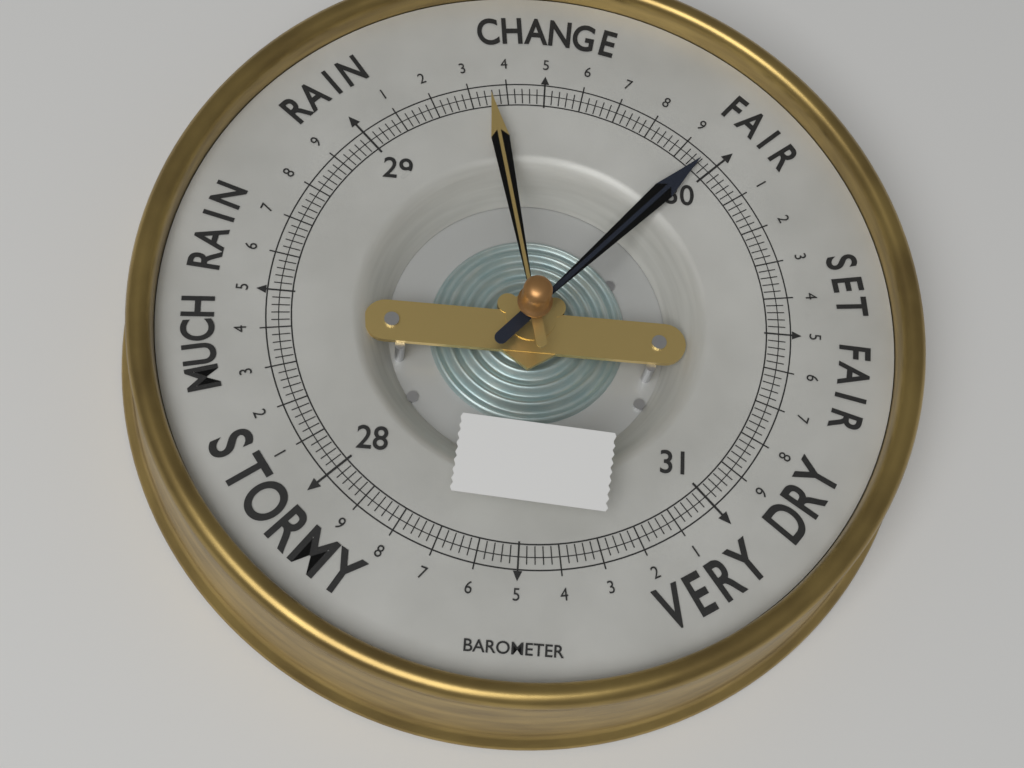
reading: 29.96 (no unit)
